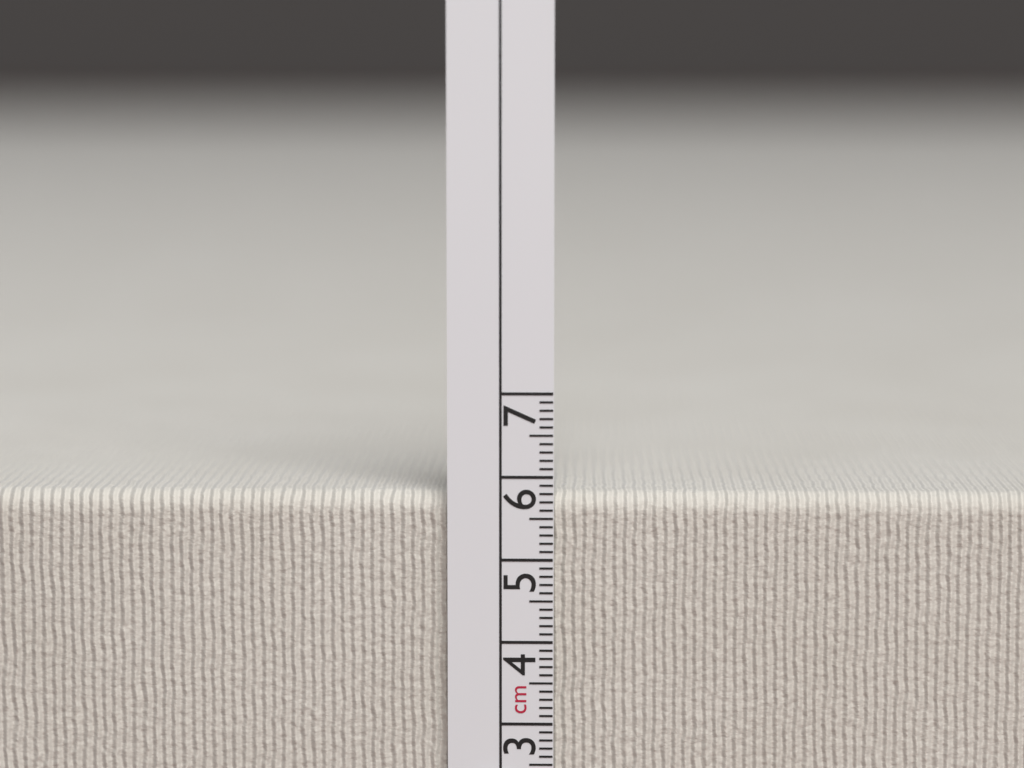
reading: 5.8 cm
